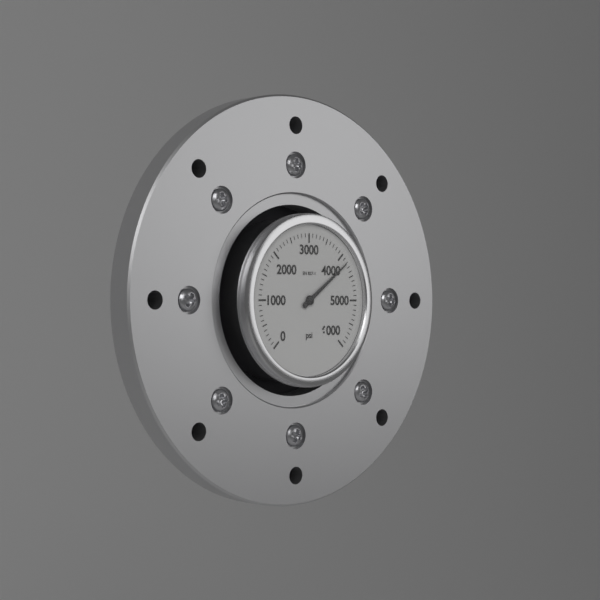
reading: 4200 psi
